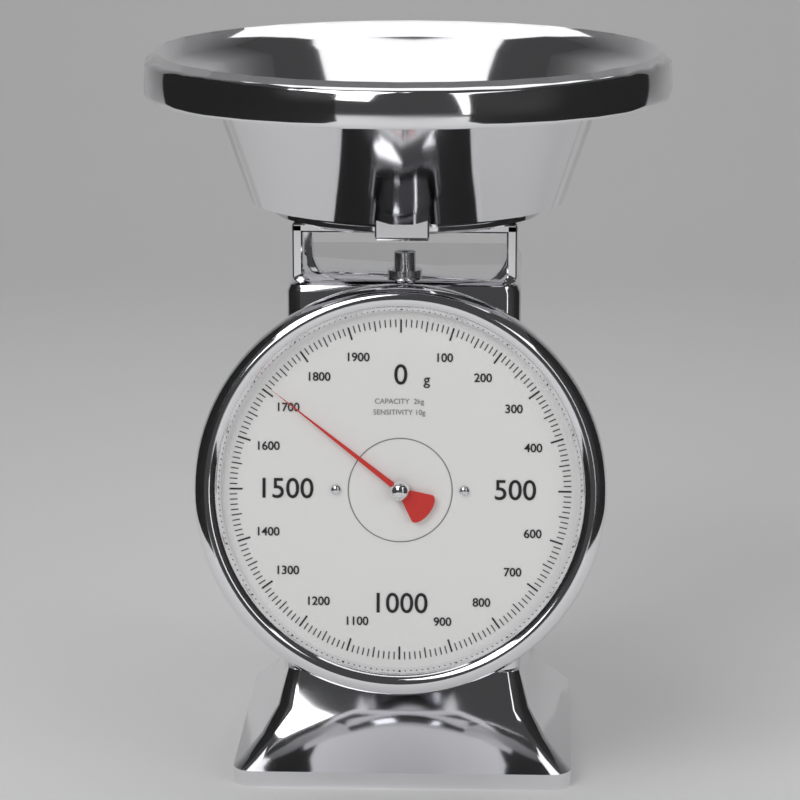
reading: 1710 g
